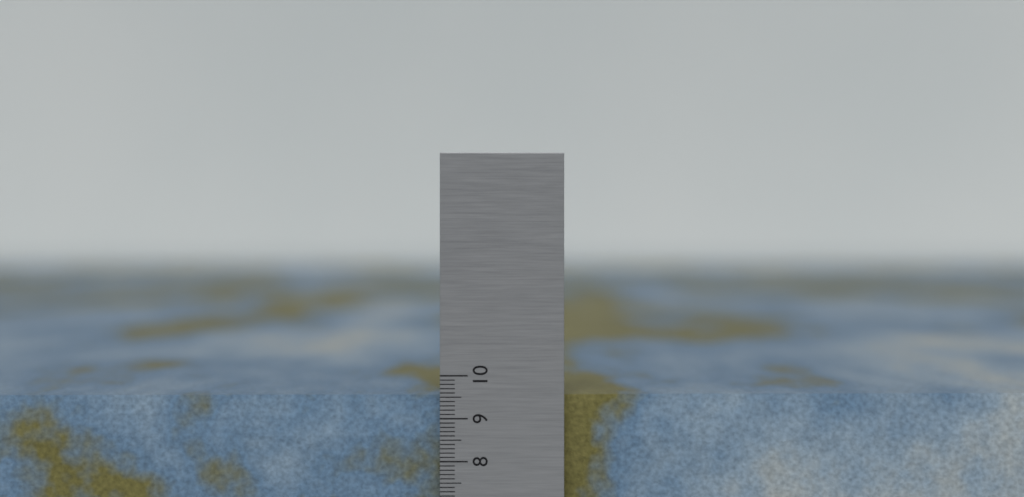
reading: 9.5 (no unit)
